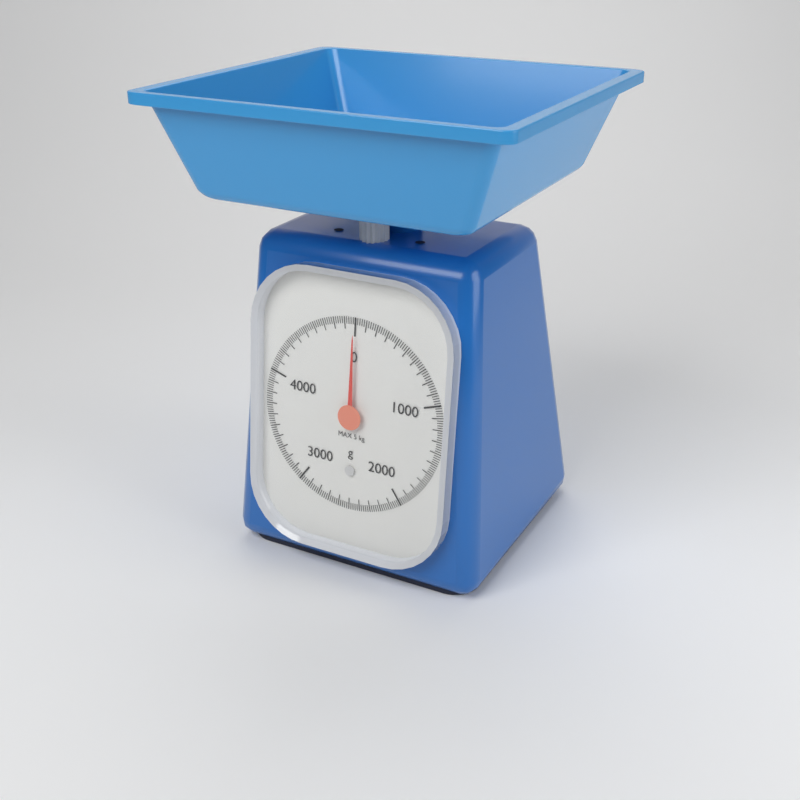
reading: 0 g
